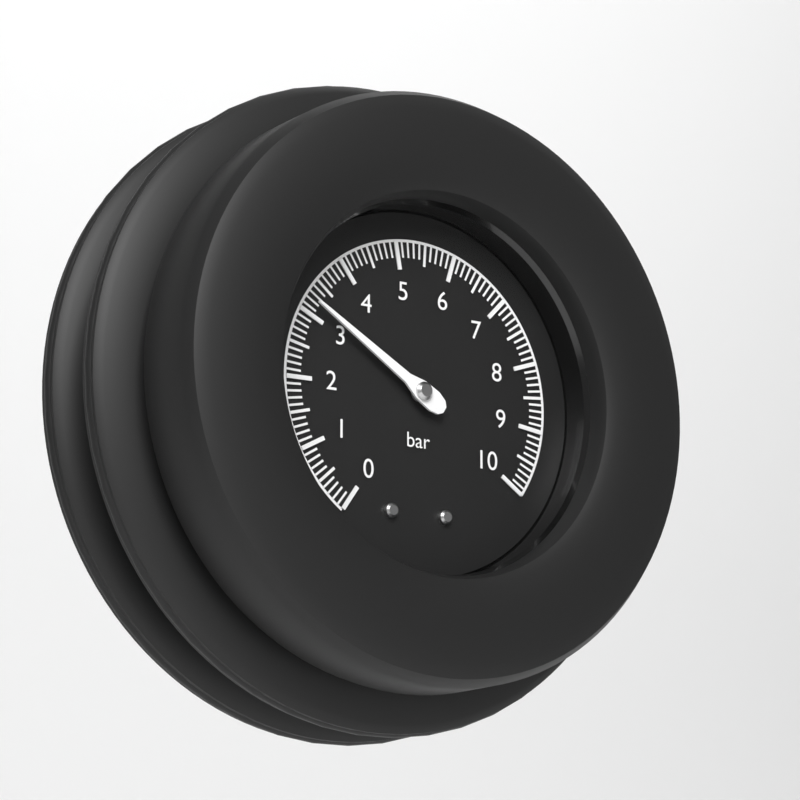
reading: 3.2 bar
